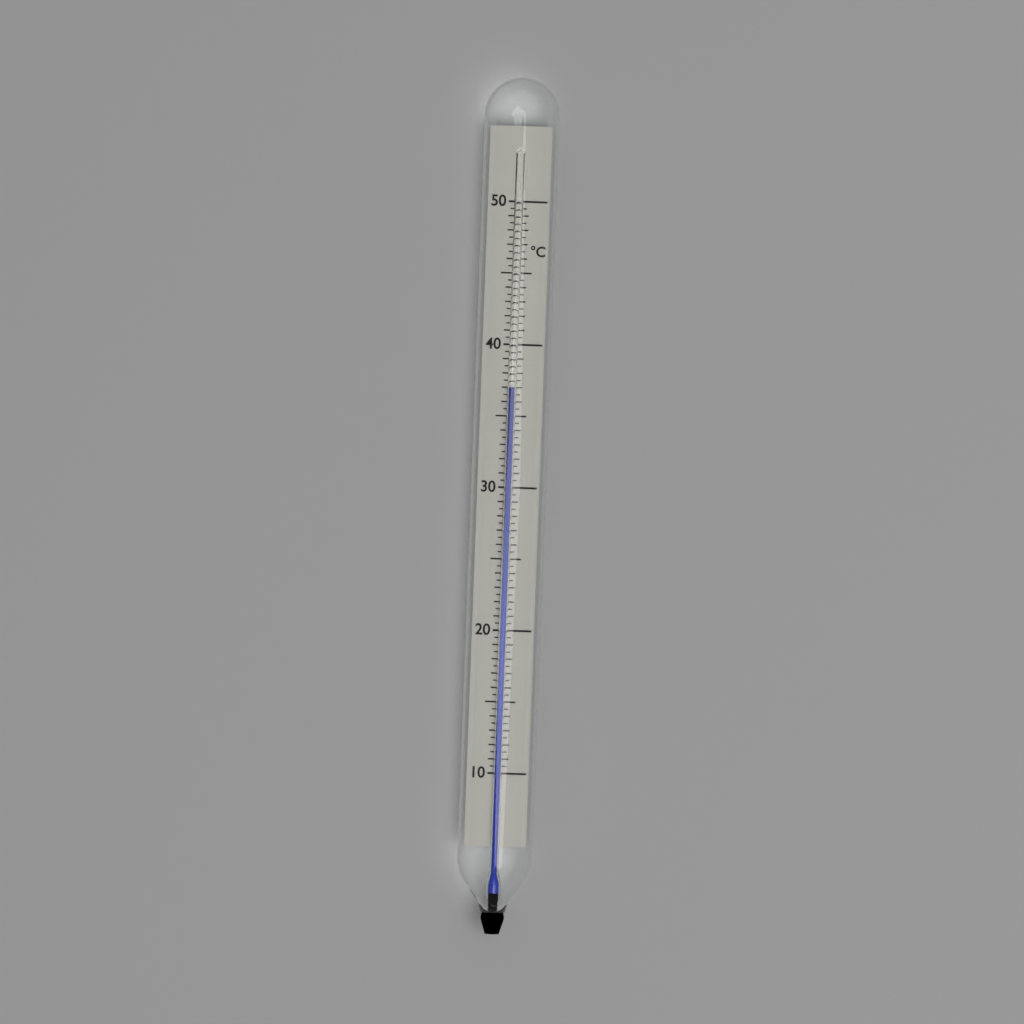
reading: 37.0 °C
